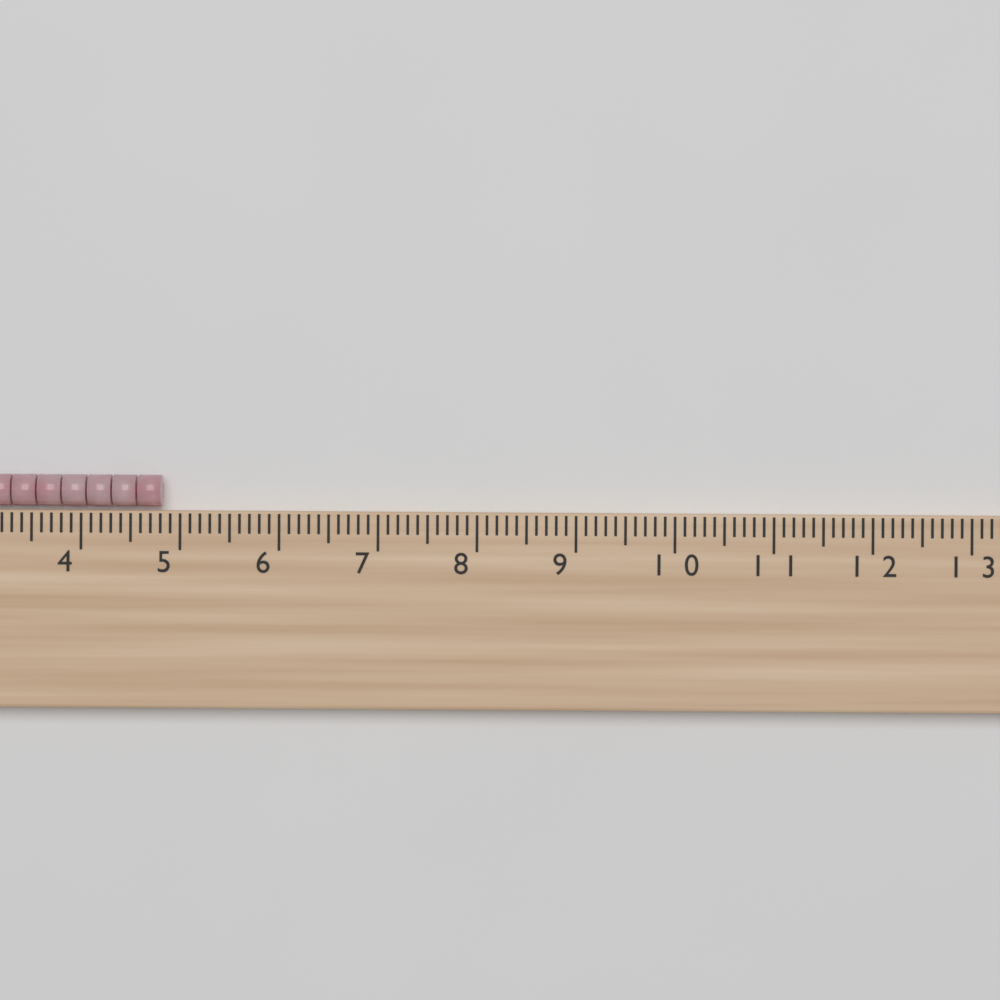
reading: 4.8 cm
